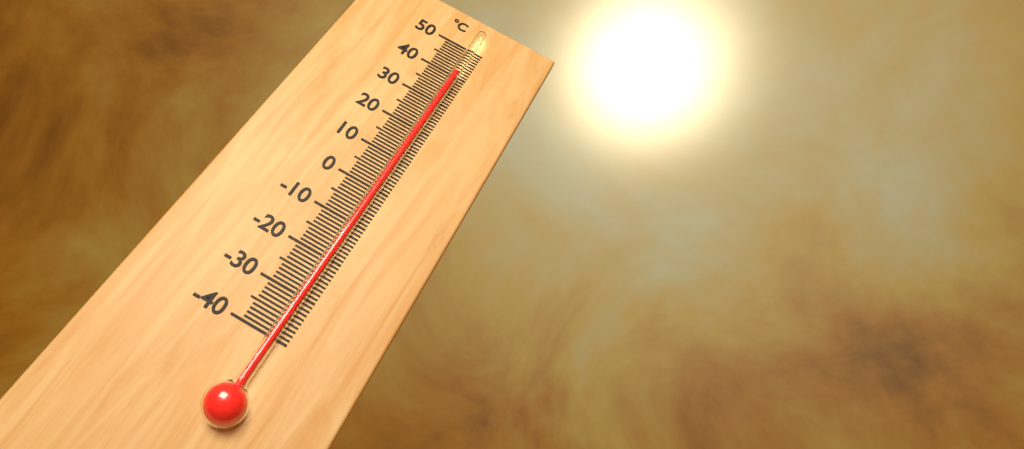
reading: 40 °C
